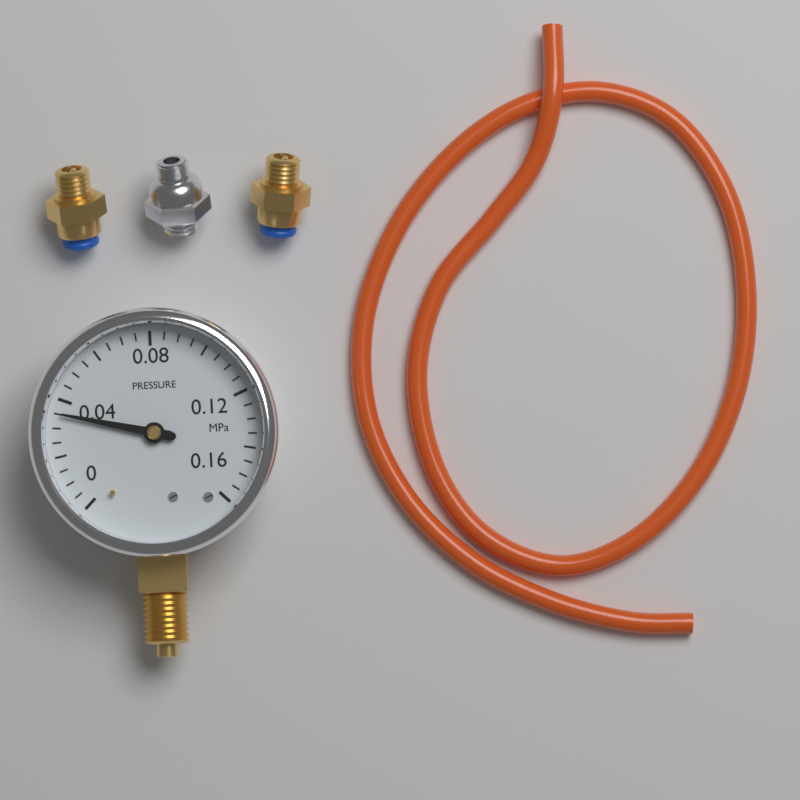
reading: 0.035 MPa
